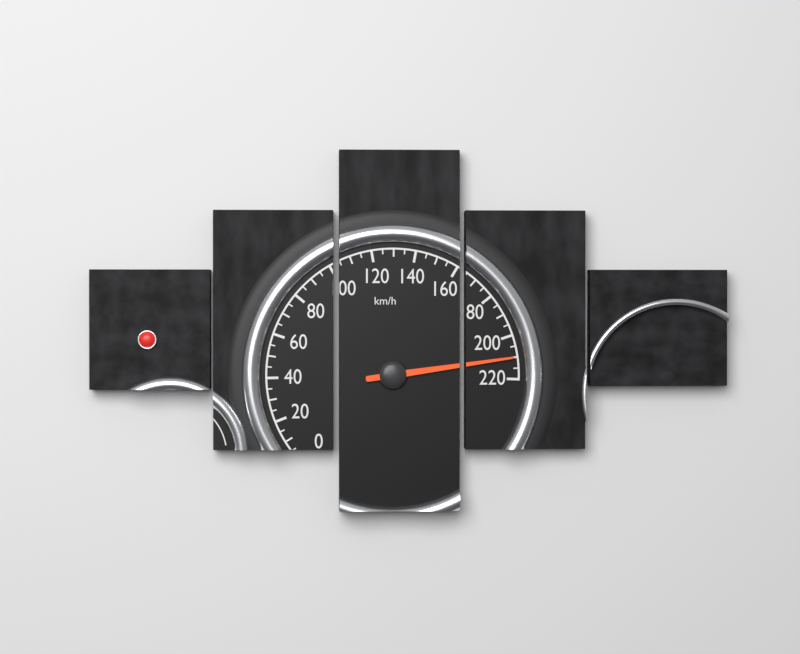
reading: 210 km/h
